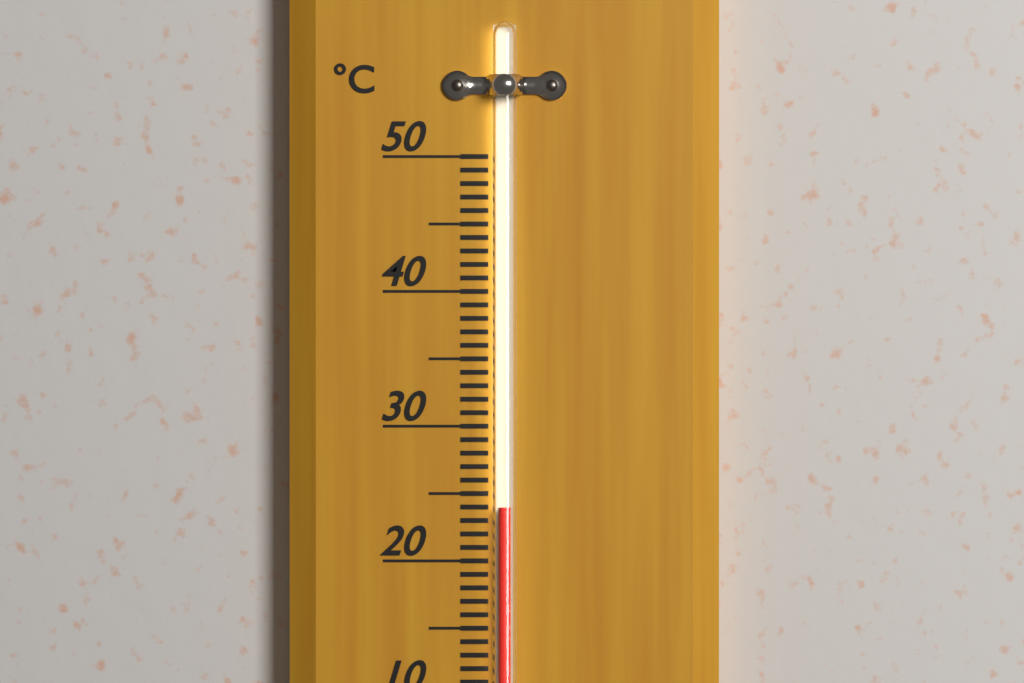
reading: 24 °C
